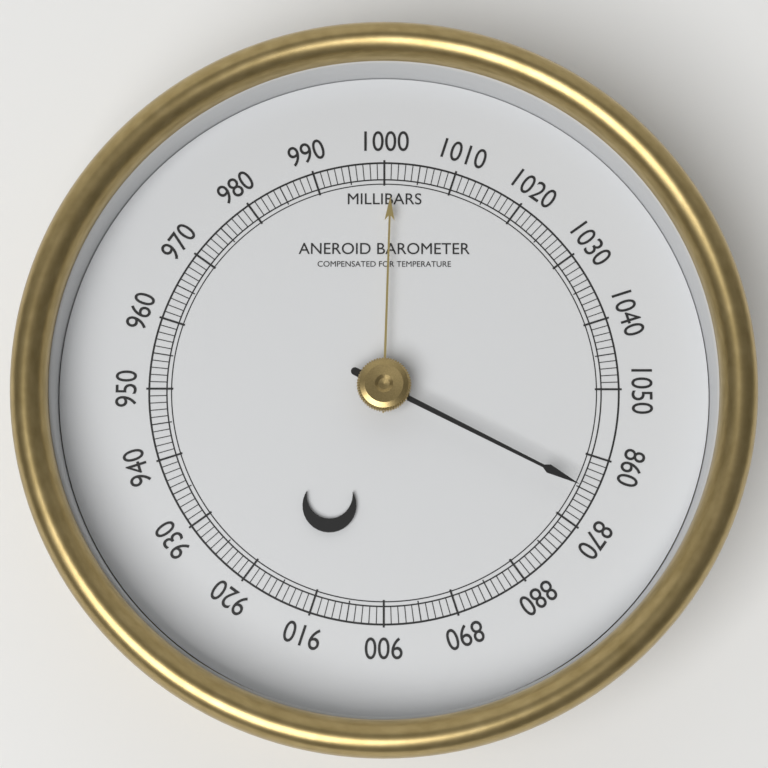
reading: 865 mbar
